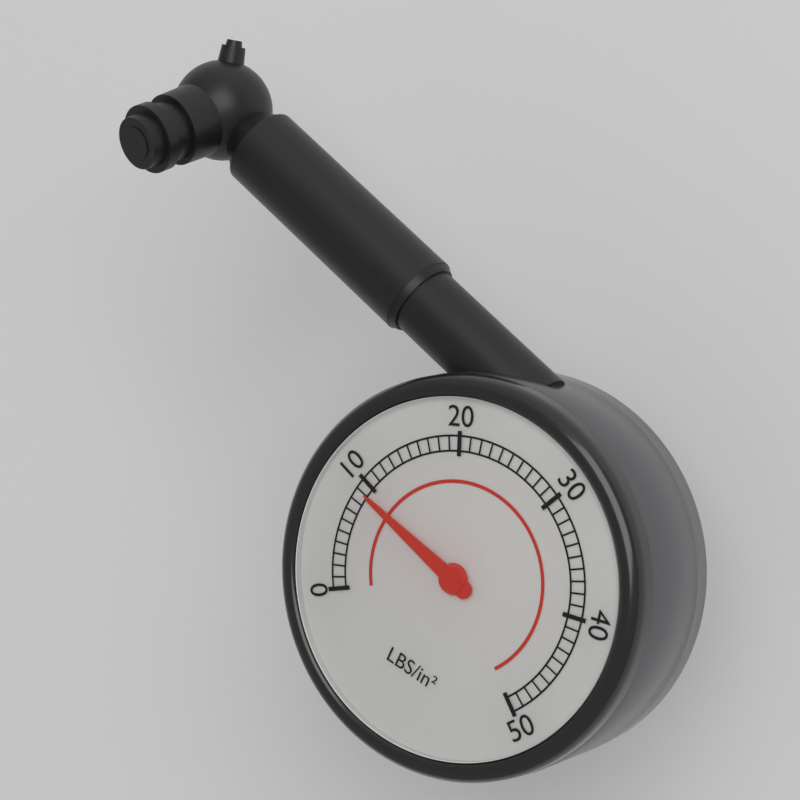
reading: 9 psi
